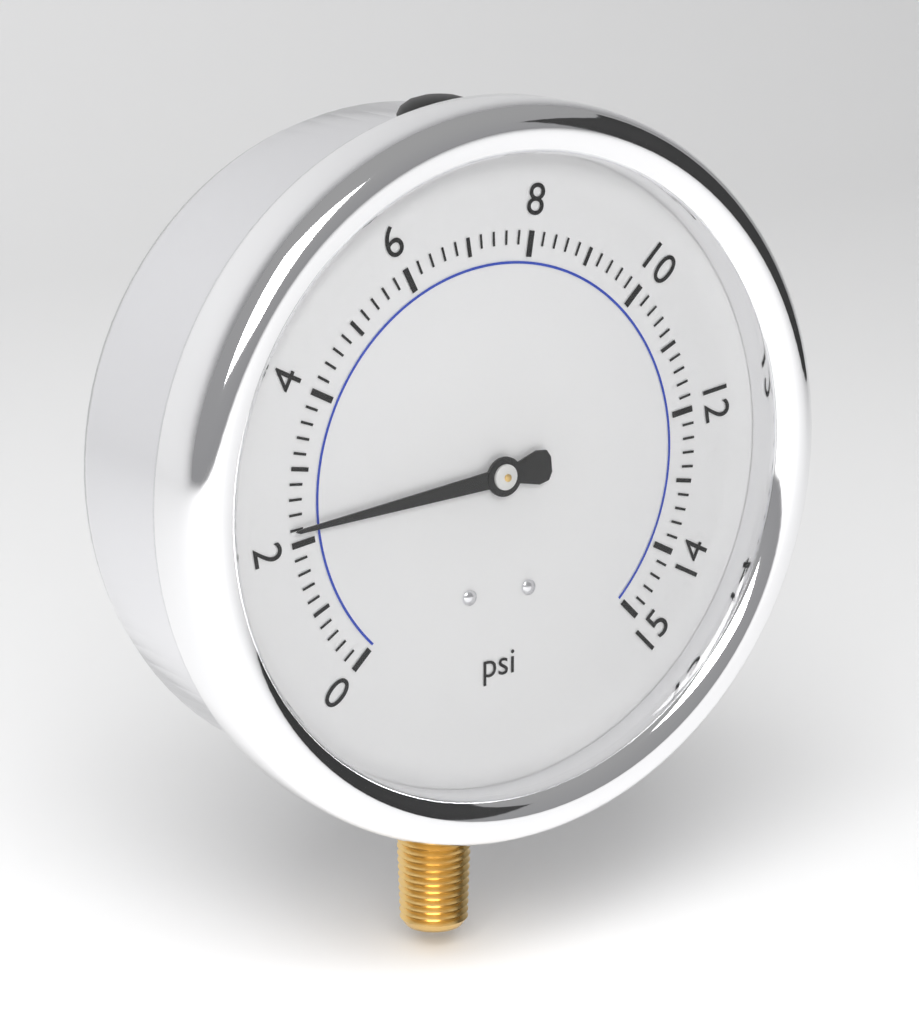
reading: 2.2 psi
